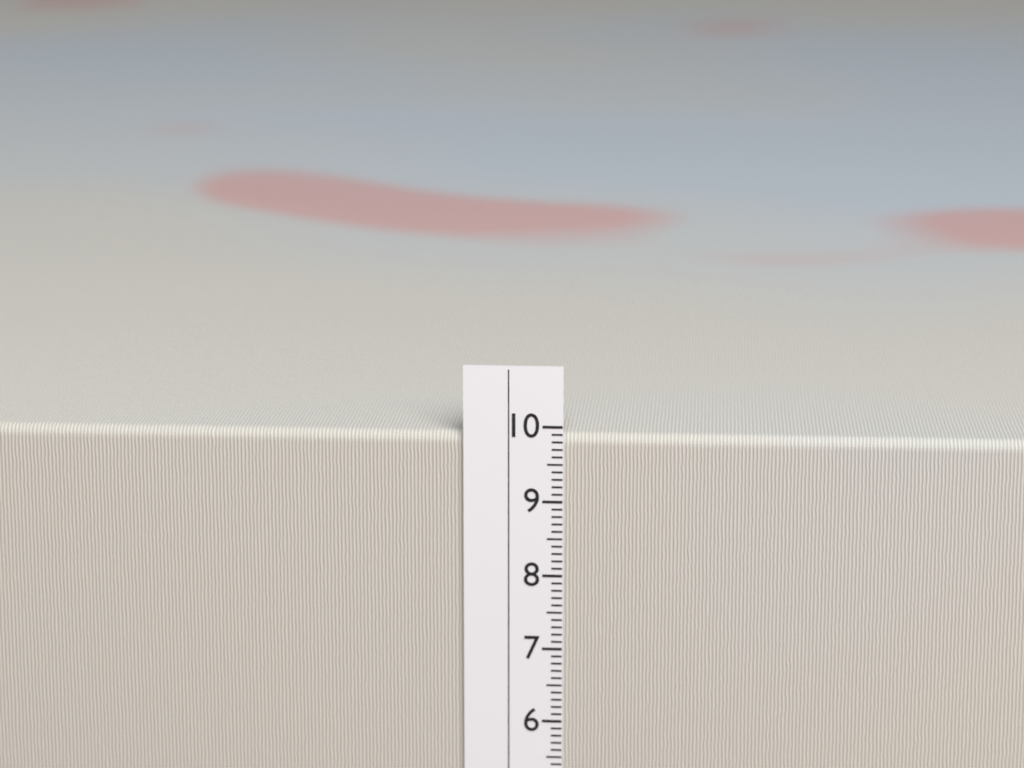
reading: 9.9 cm
